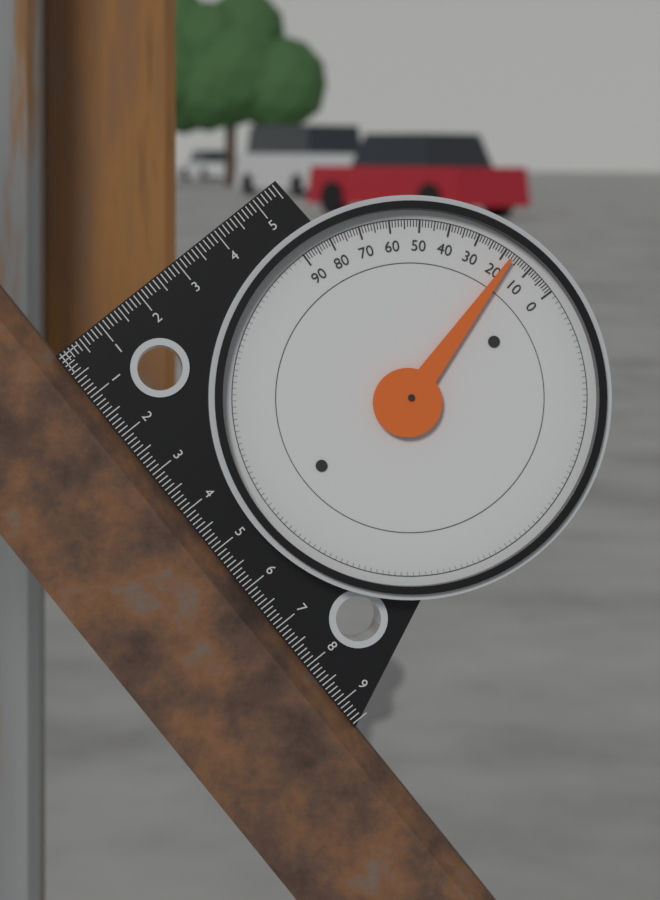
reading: 17 (no unit)
